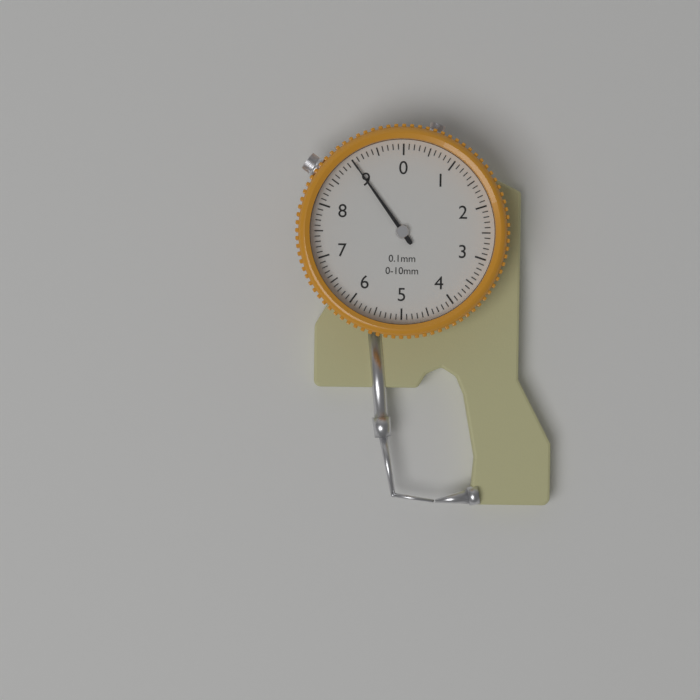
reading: 9.0 mm
